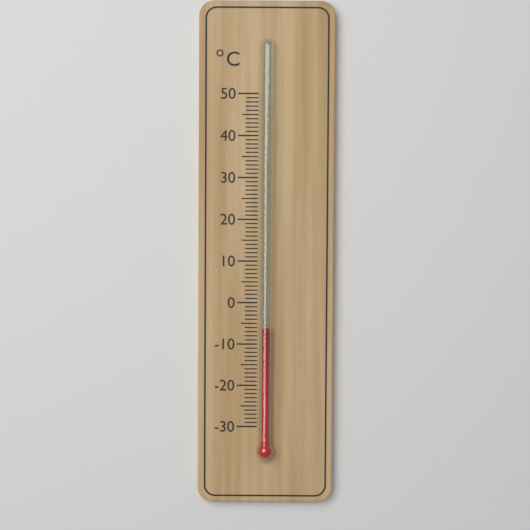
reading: -6 °C
